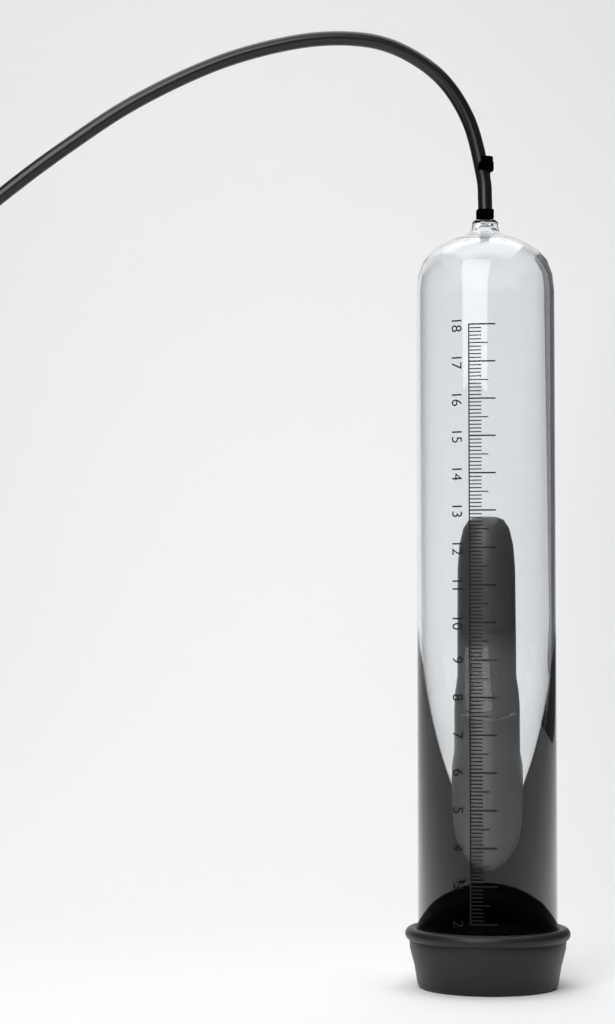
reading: 12.9 (no unit)
